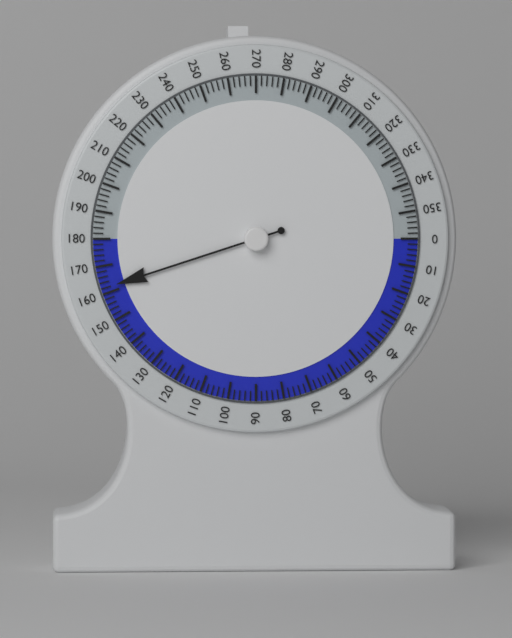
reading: 162 (no unit)
